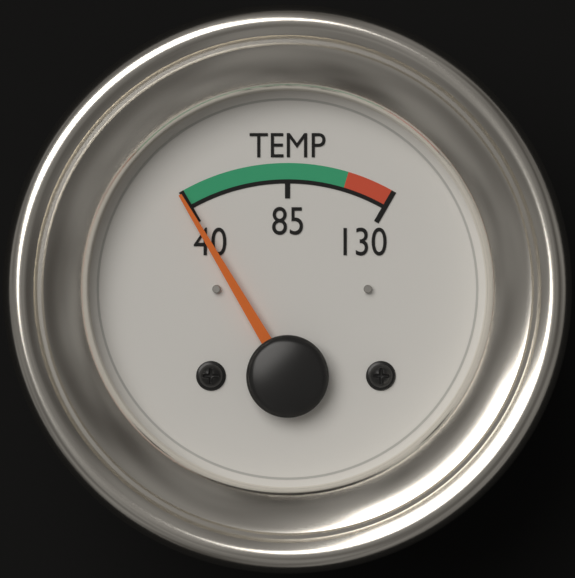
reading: 39 (no unit)
